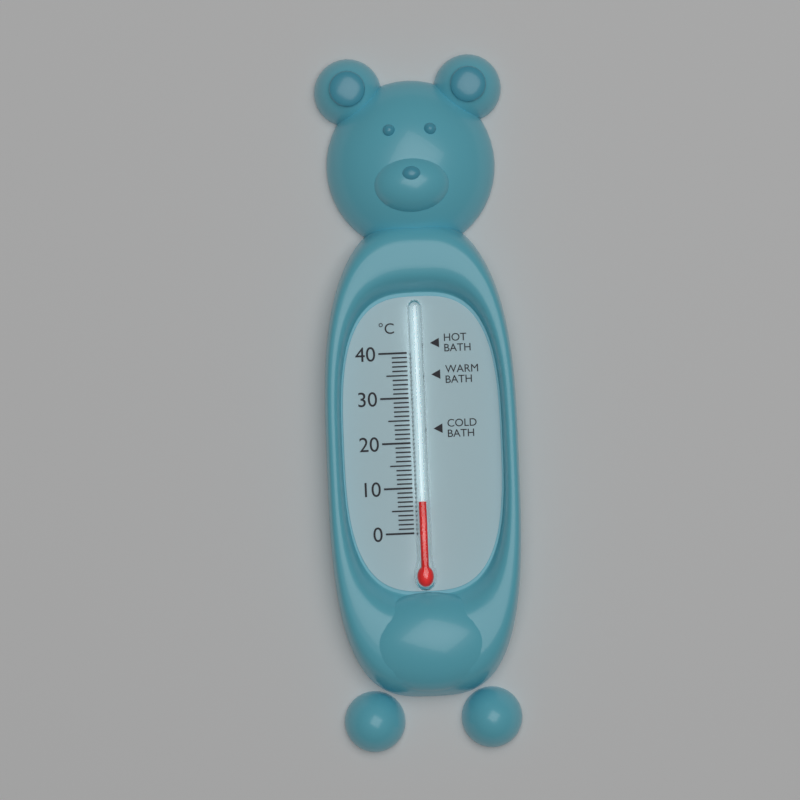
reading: 7 °C
